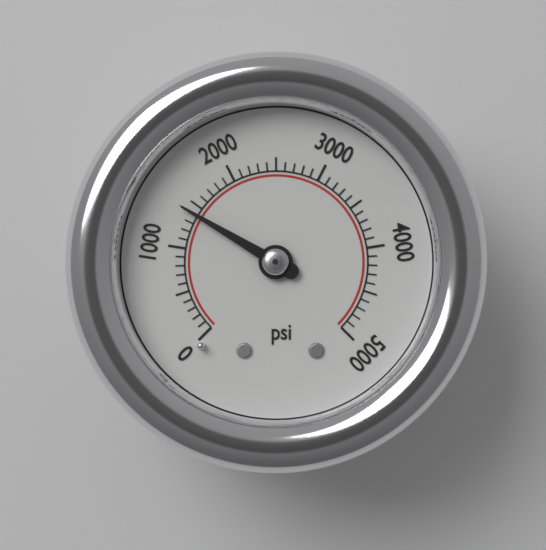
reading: 1400 psi
